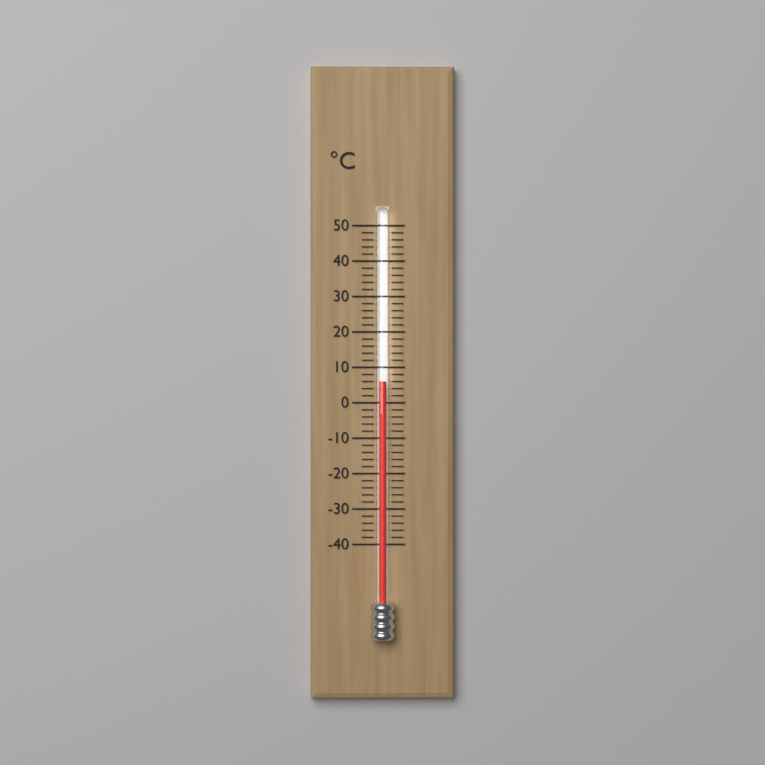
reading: 6 °C
